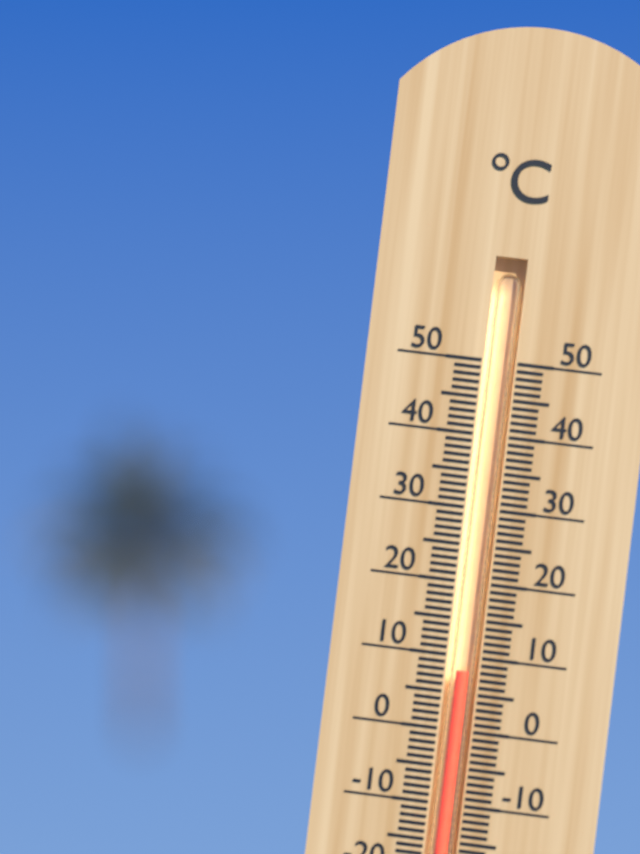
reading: 8 °C
